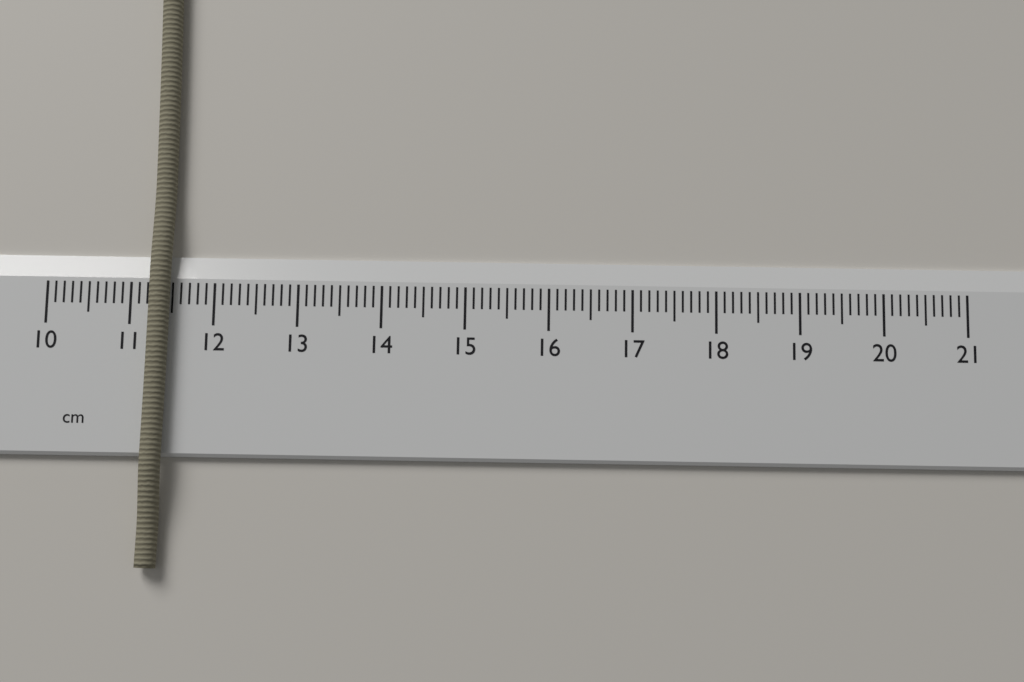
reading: 11.5 cm
